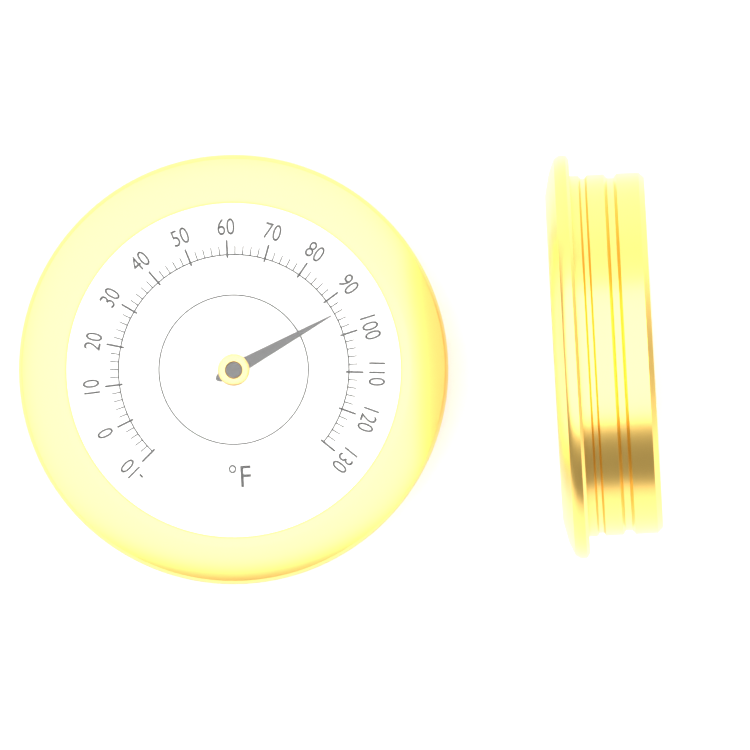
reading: 94 °F
